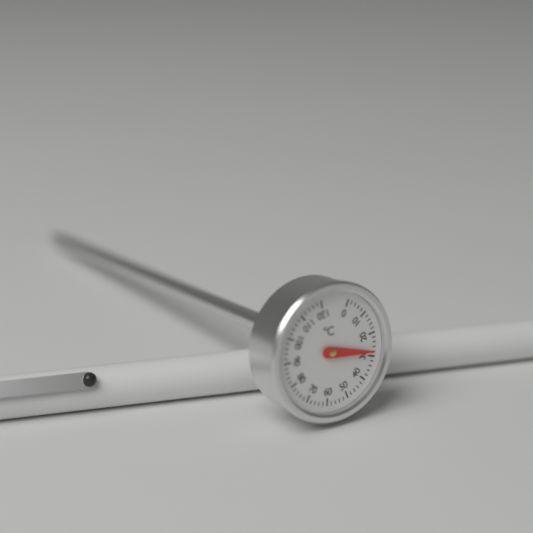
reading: 28 °C
